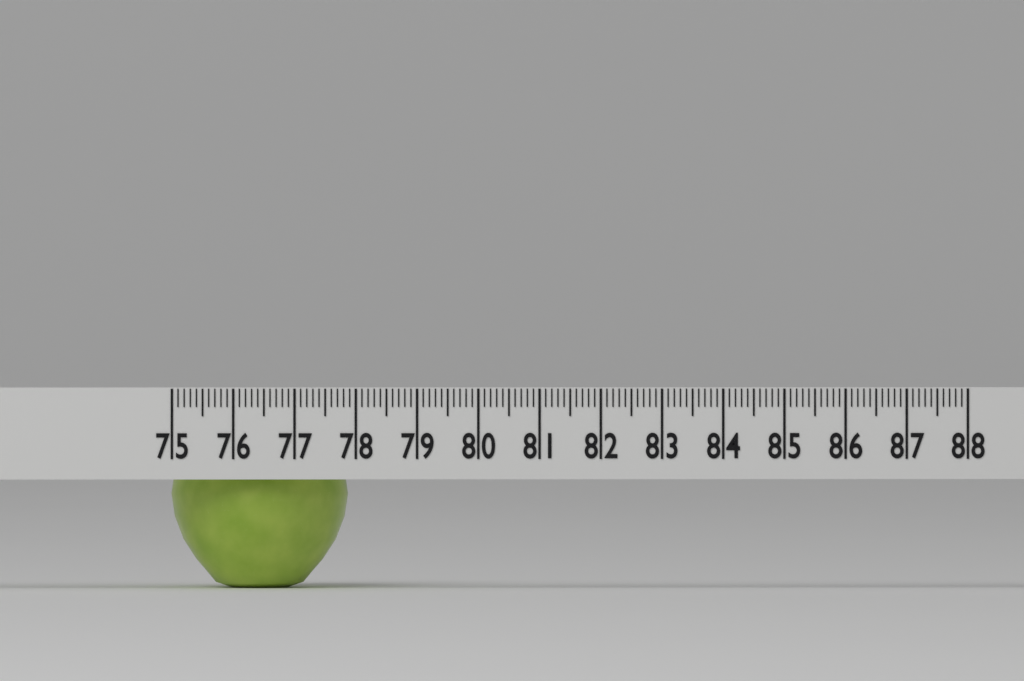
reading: 77.9 (no unit)
